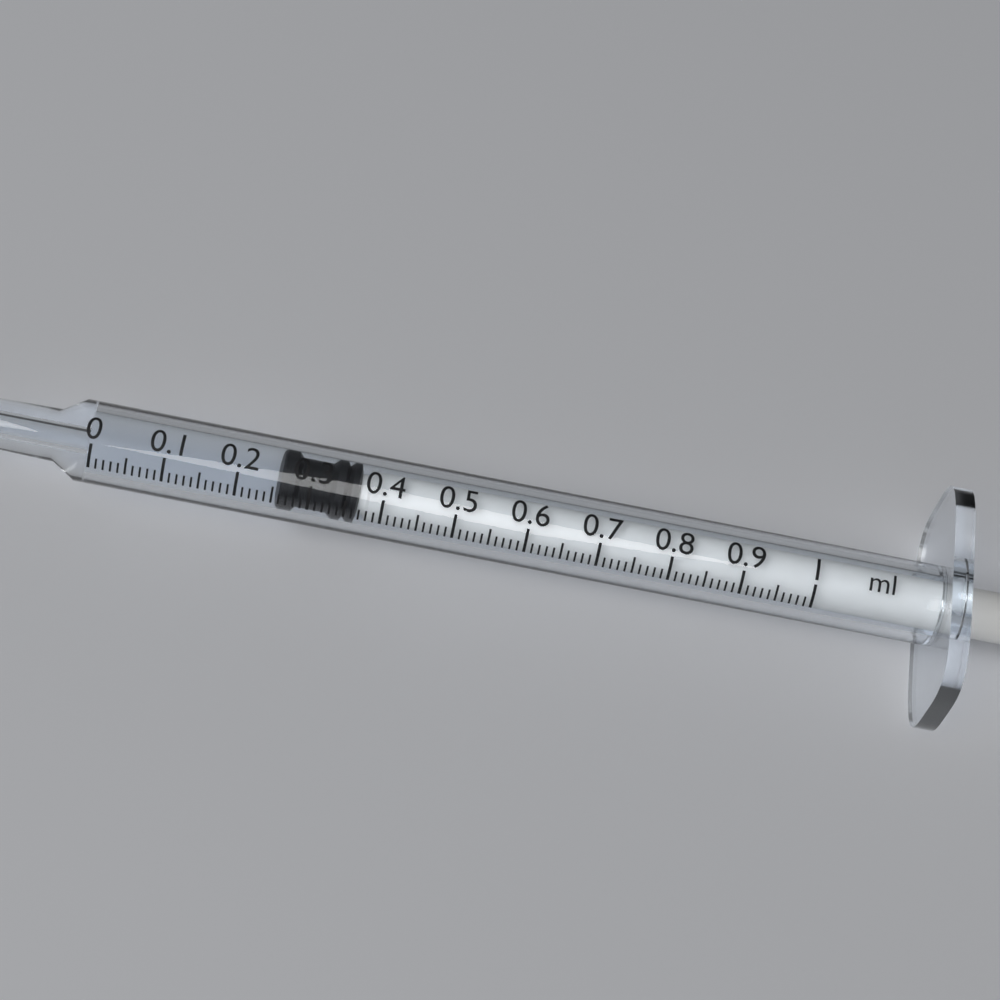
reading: 0.26 ml
